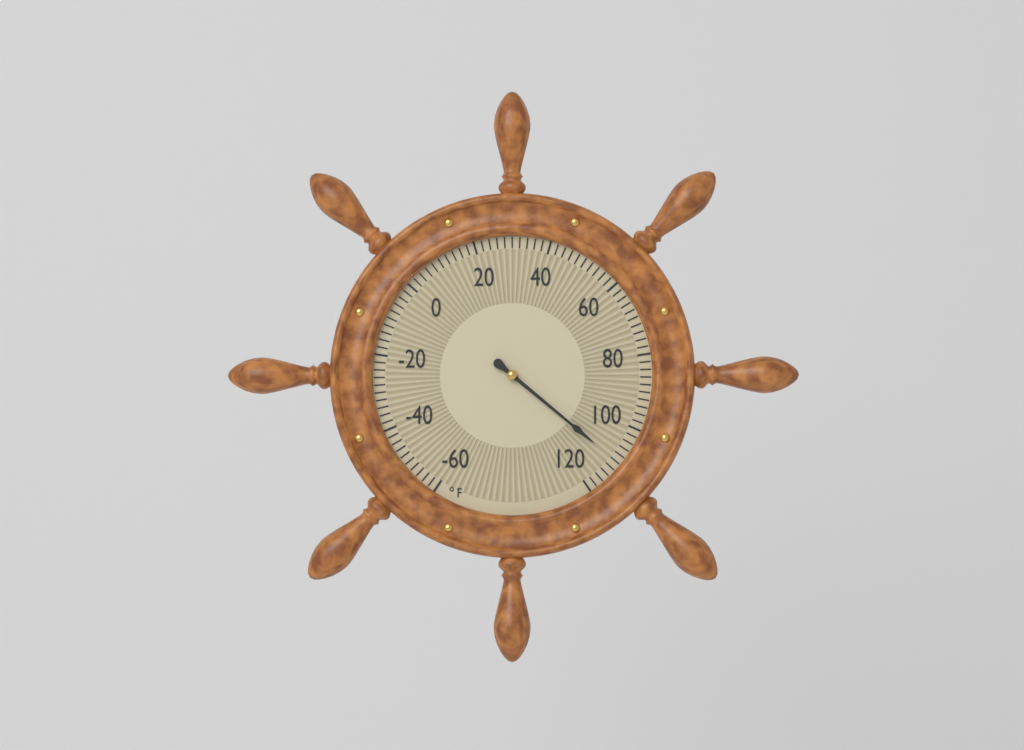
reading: 110 °F
